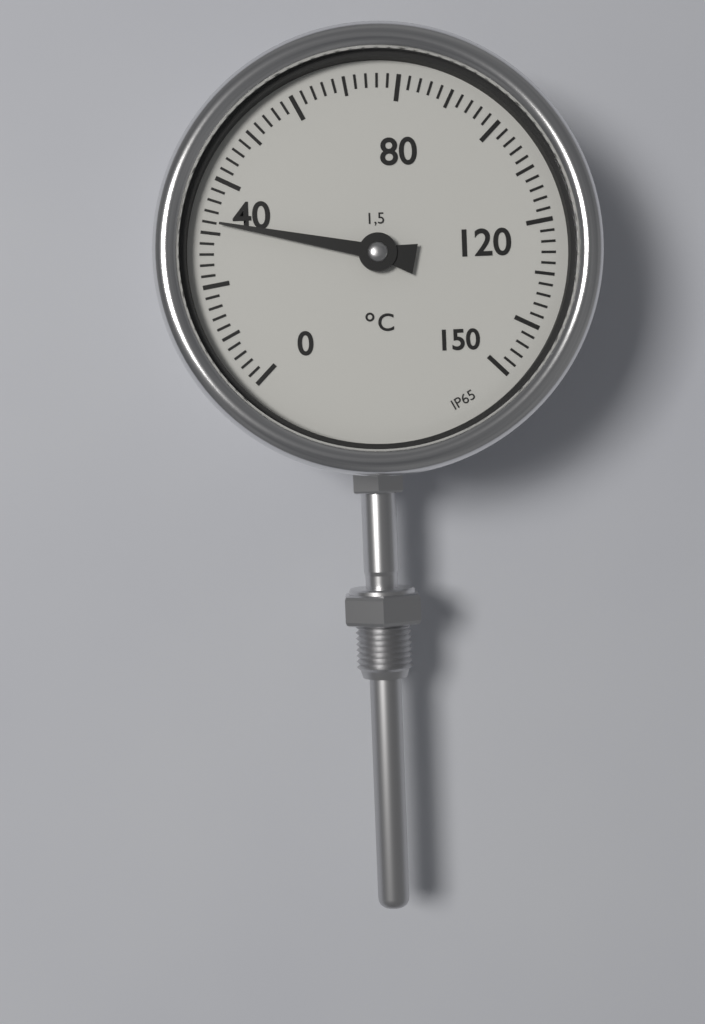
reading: 32 °C
